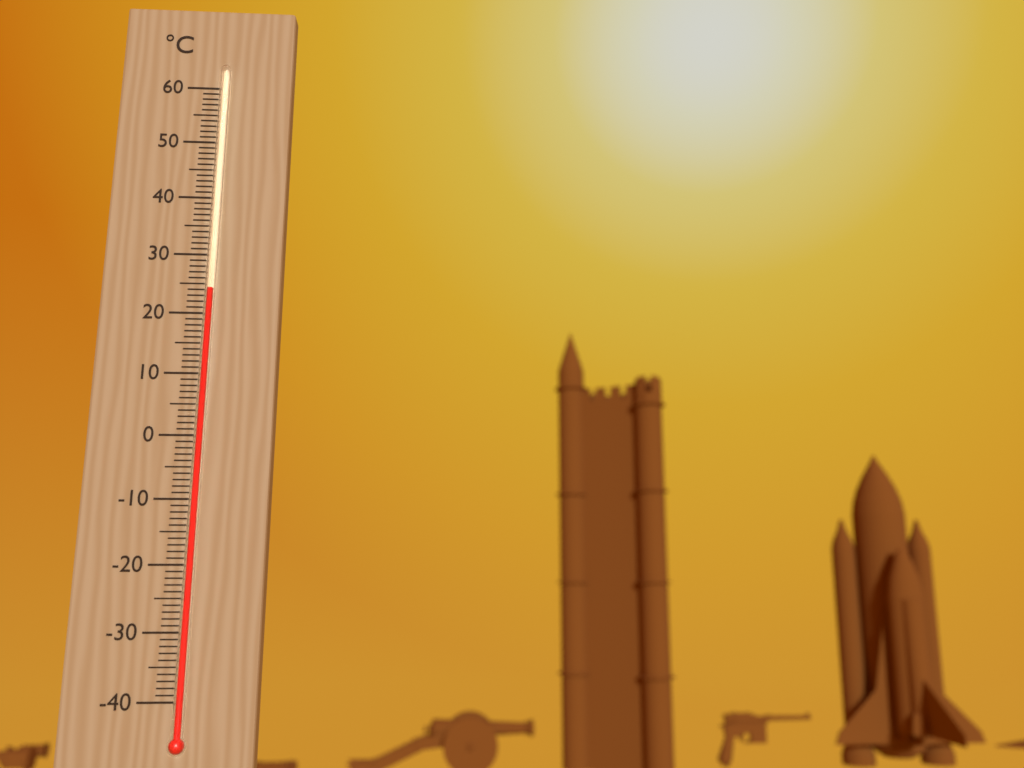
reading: 24 °C
